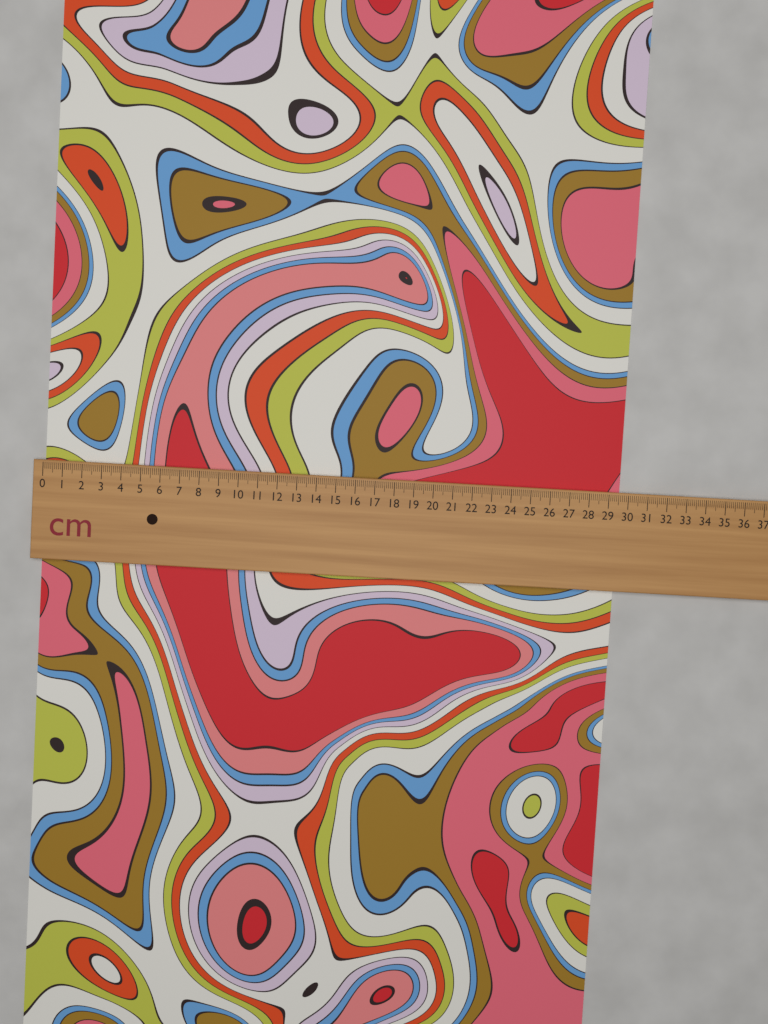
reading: 29.6 cm
